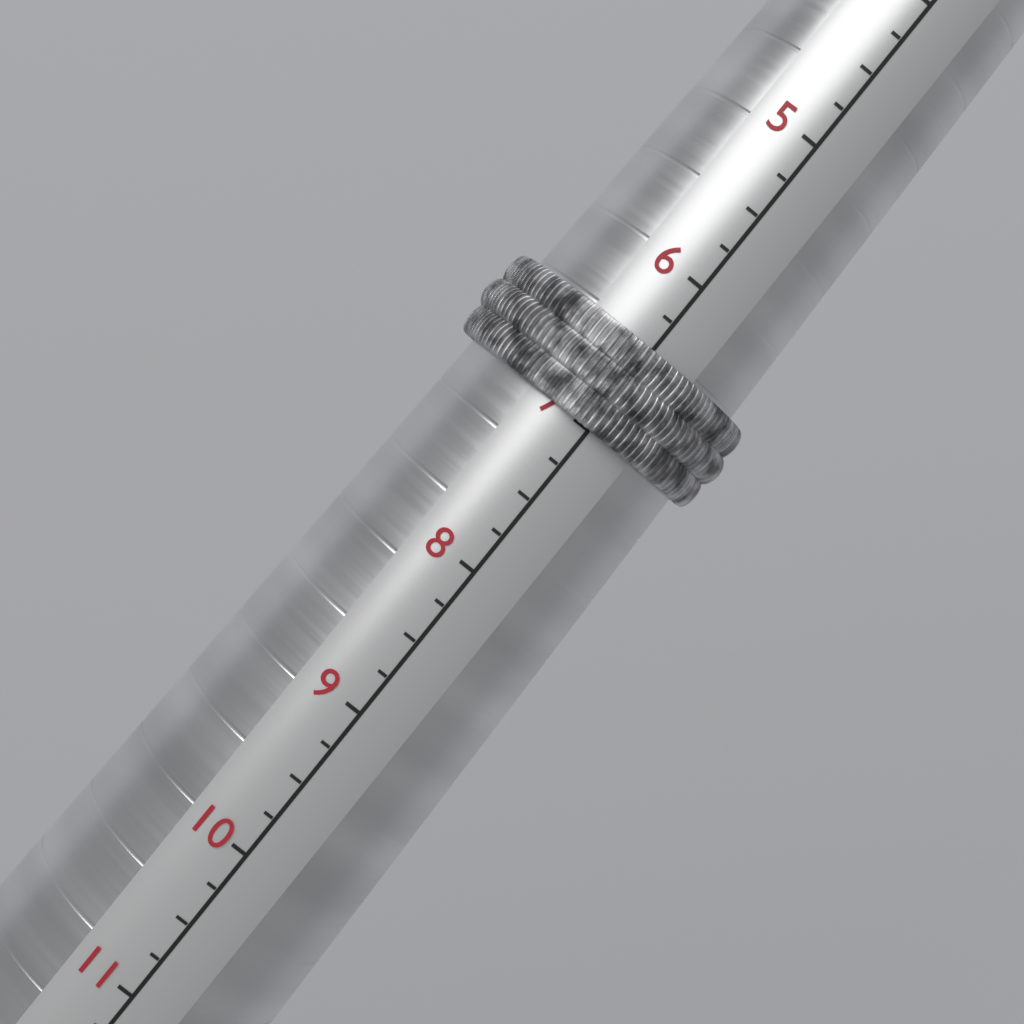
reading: 7.00 (no unit)
